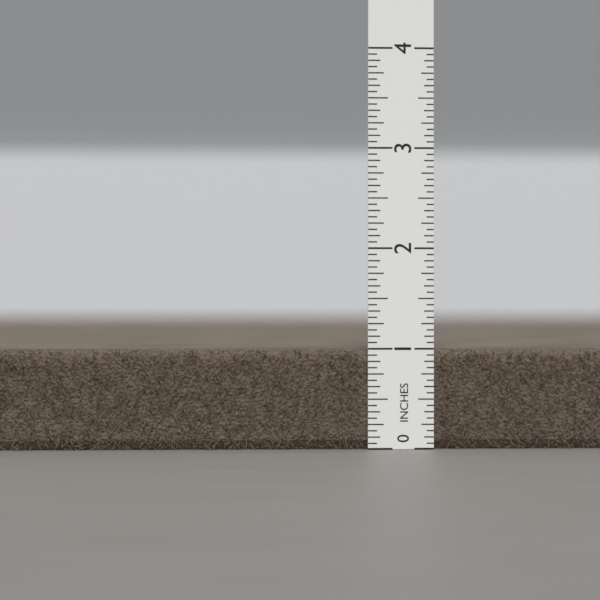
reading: 1.0000 in
